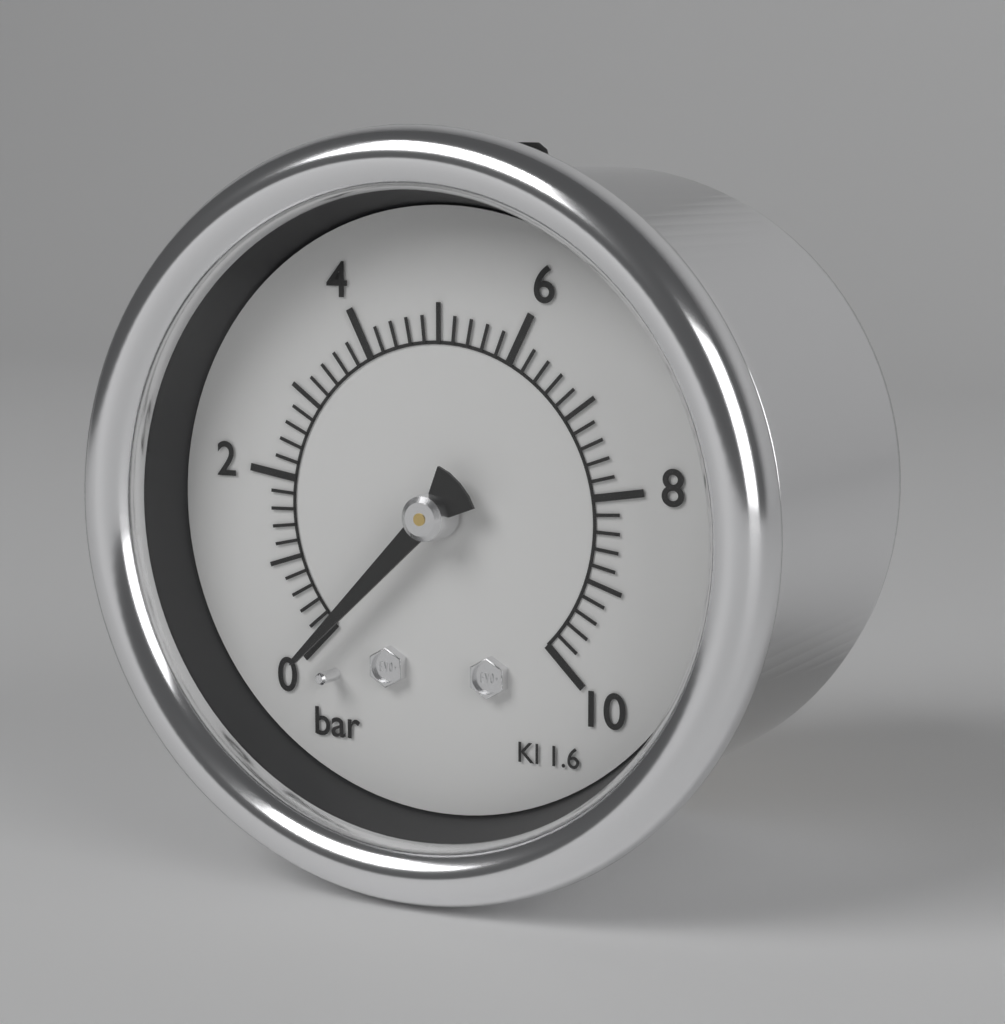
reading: 0.0 bar
